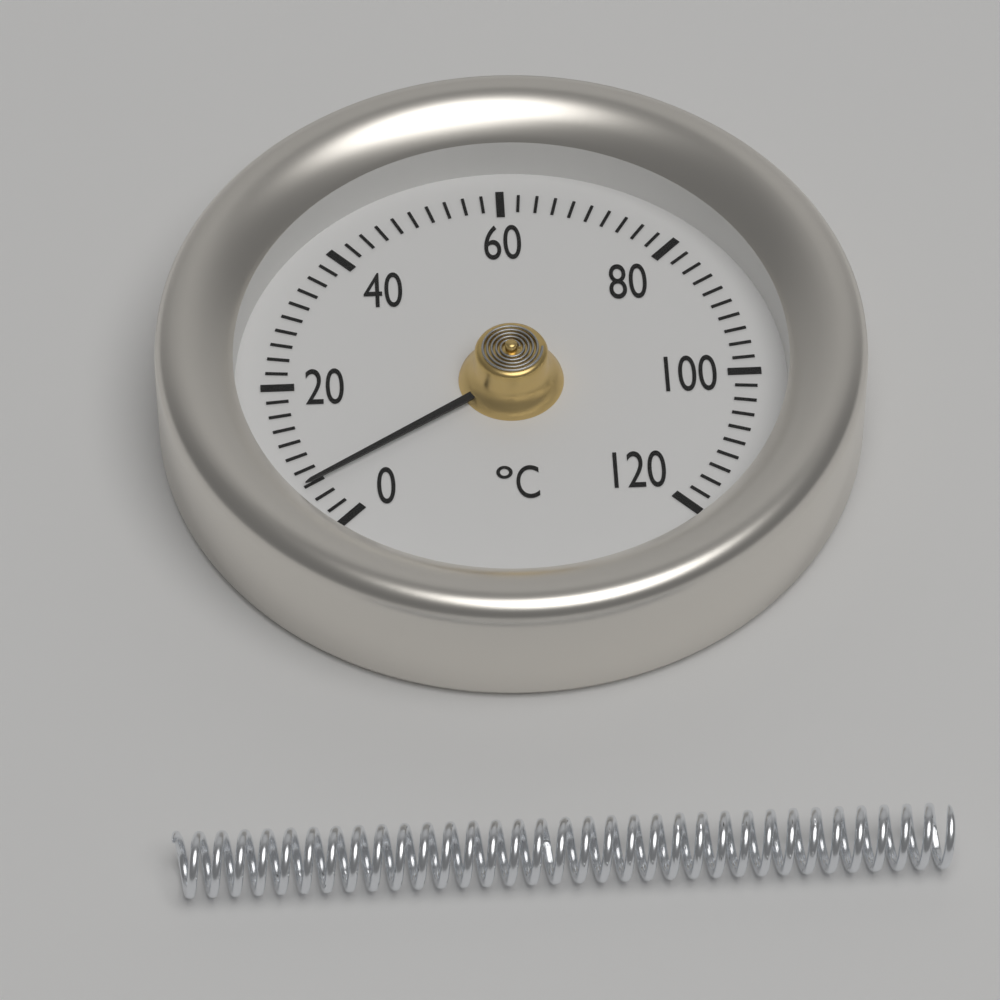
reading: 6 °C
